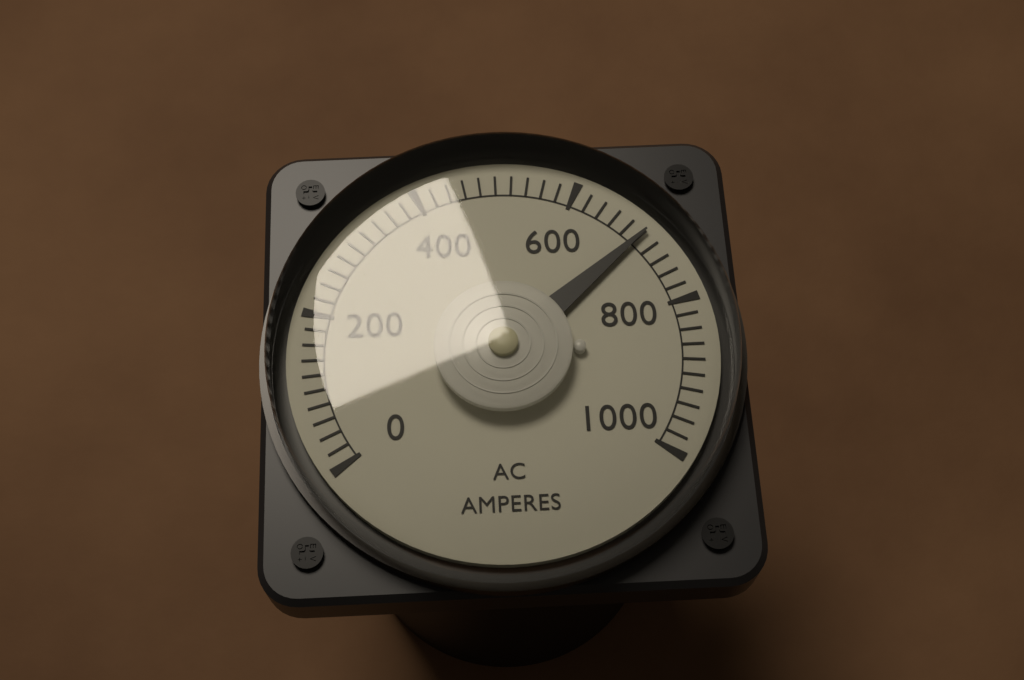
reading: 700 A
